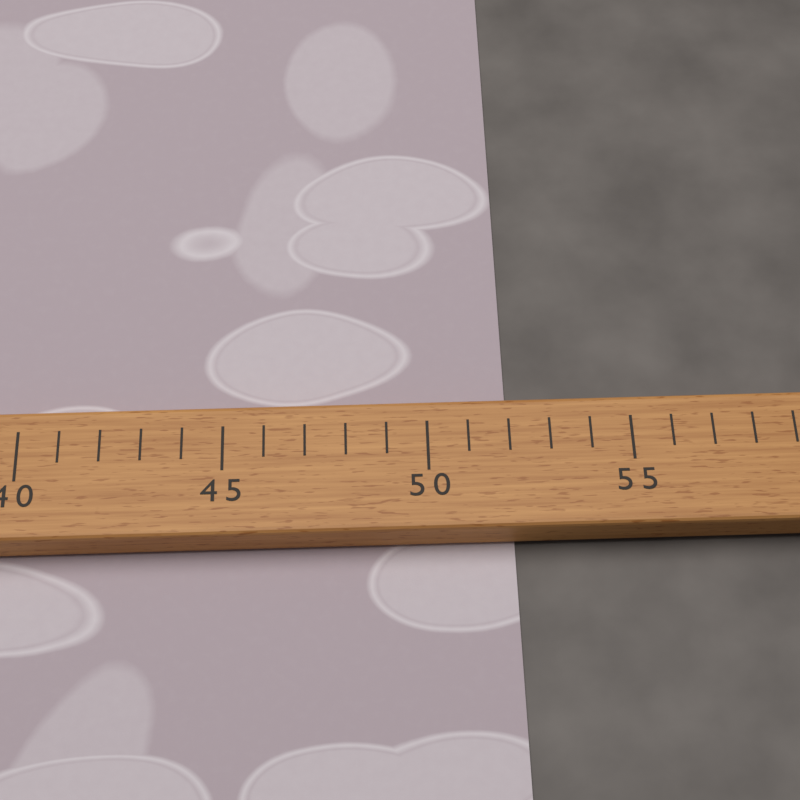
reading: 52 (no unit)
